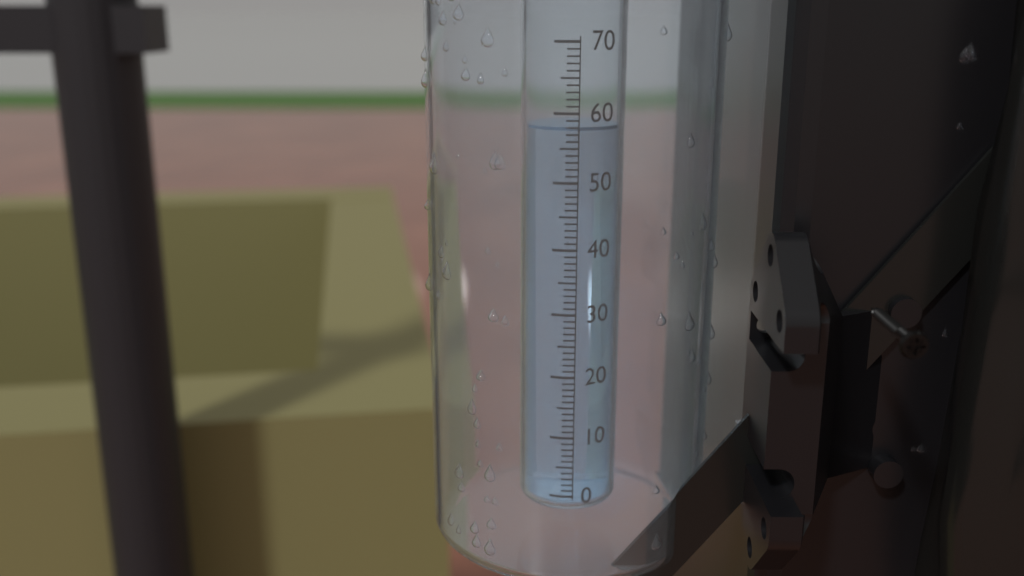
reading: 58 (no unit)
